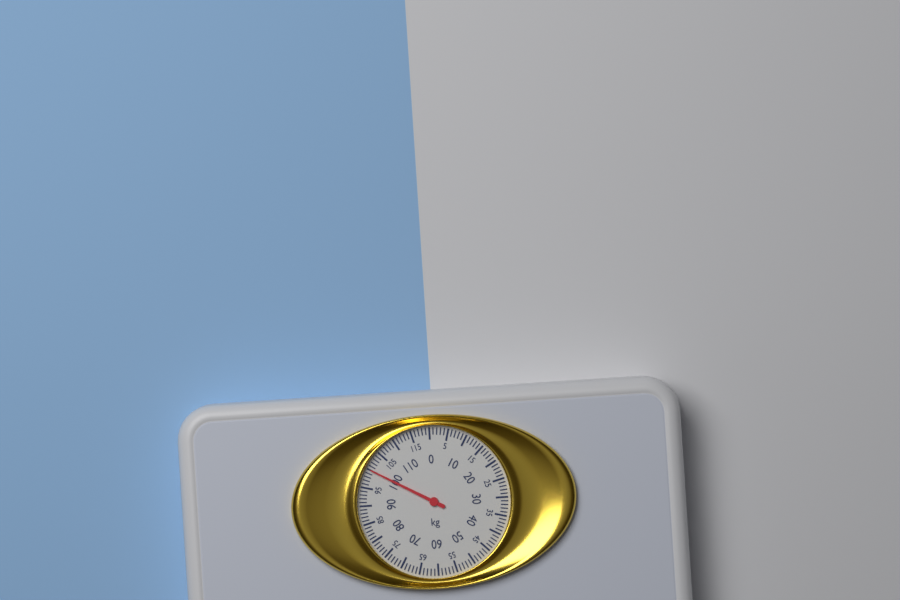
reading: 100 kg
